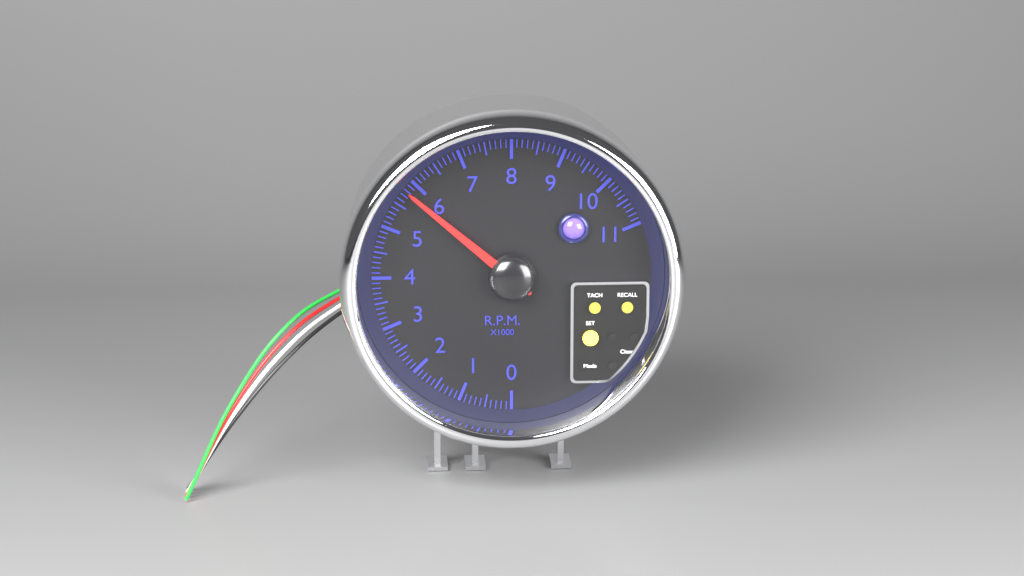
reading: 5.8 rpm x1000
